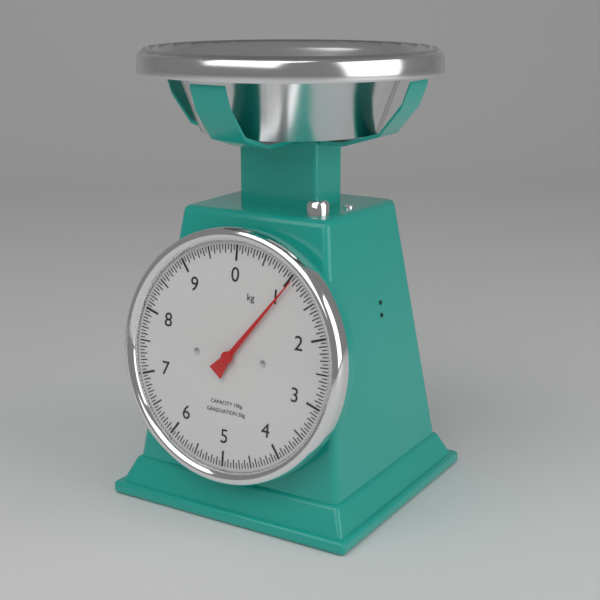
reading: 1.05 kg
